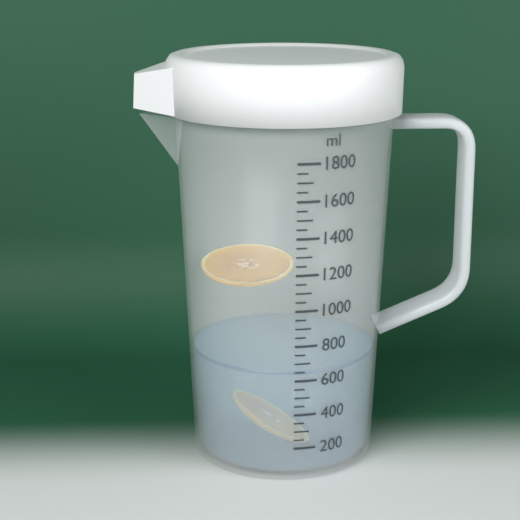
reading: 650 ml
